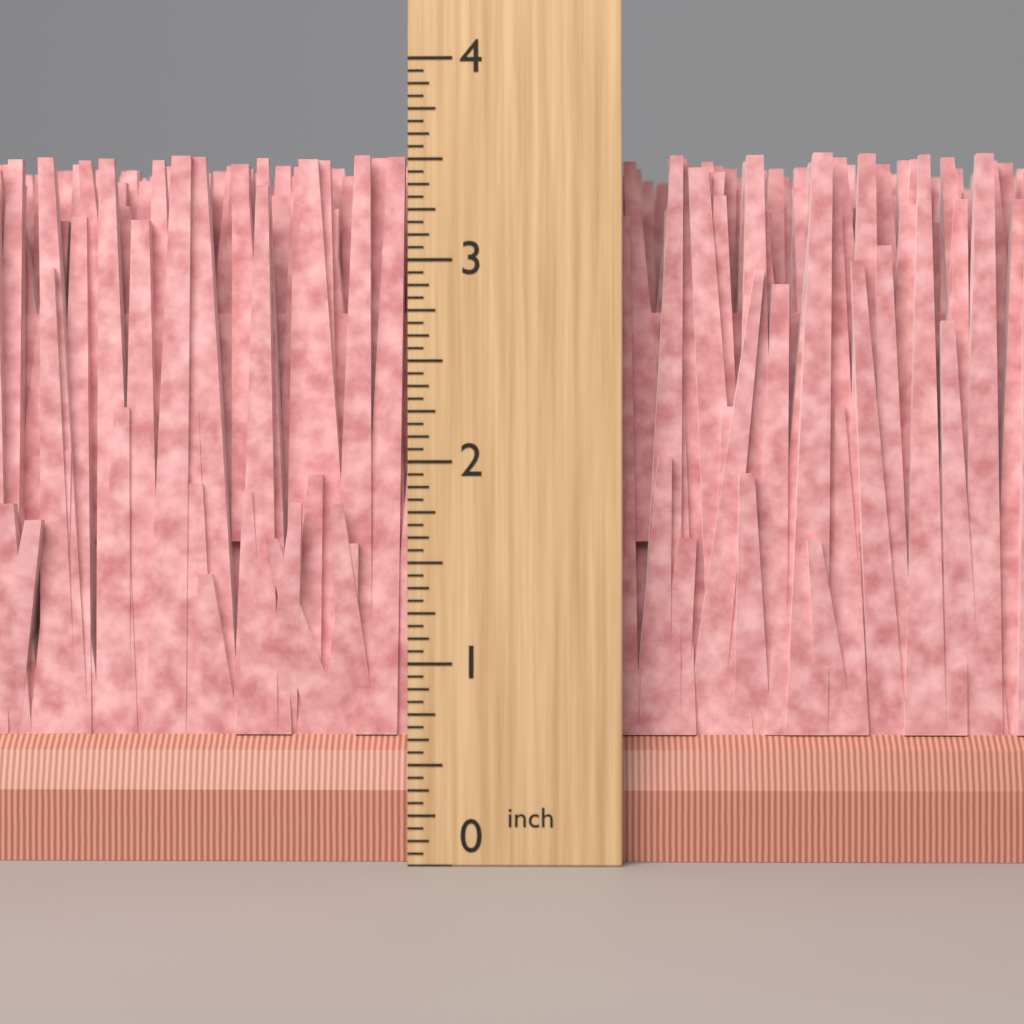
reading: 3.5625 inch
